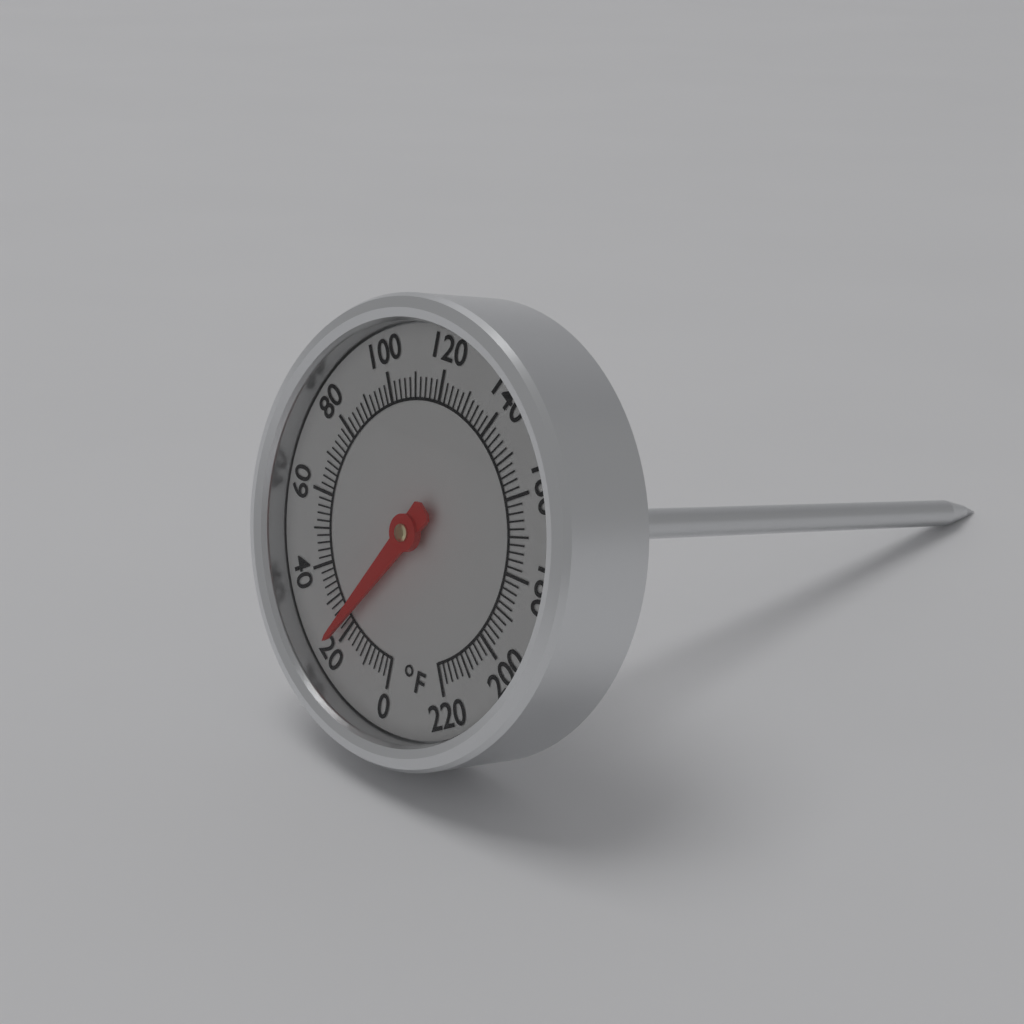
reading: 22 °F
